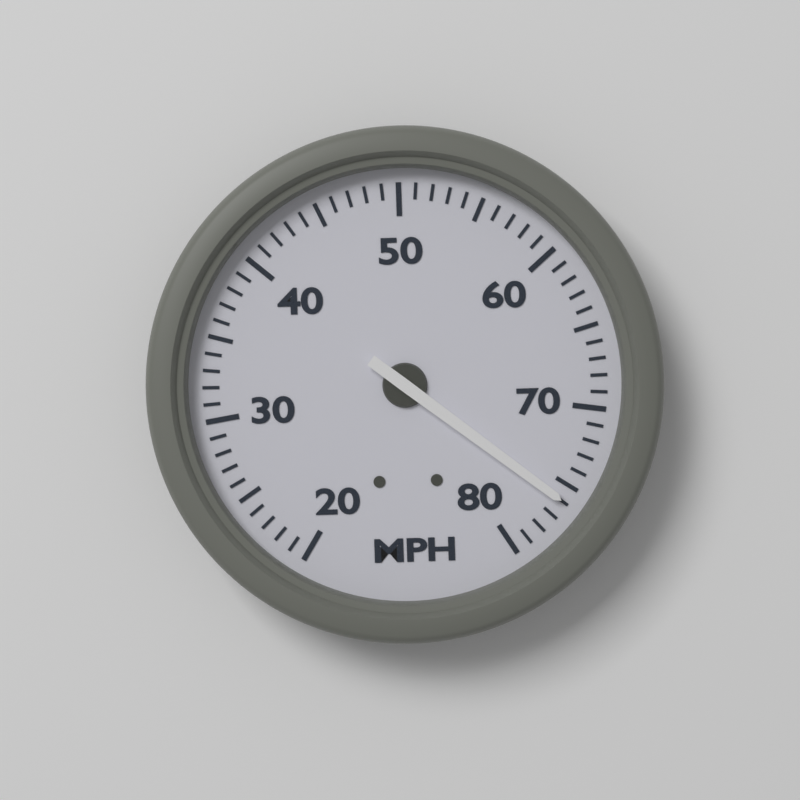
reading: 76 MPH
